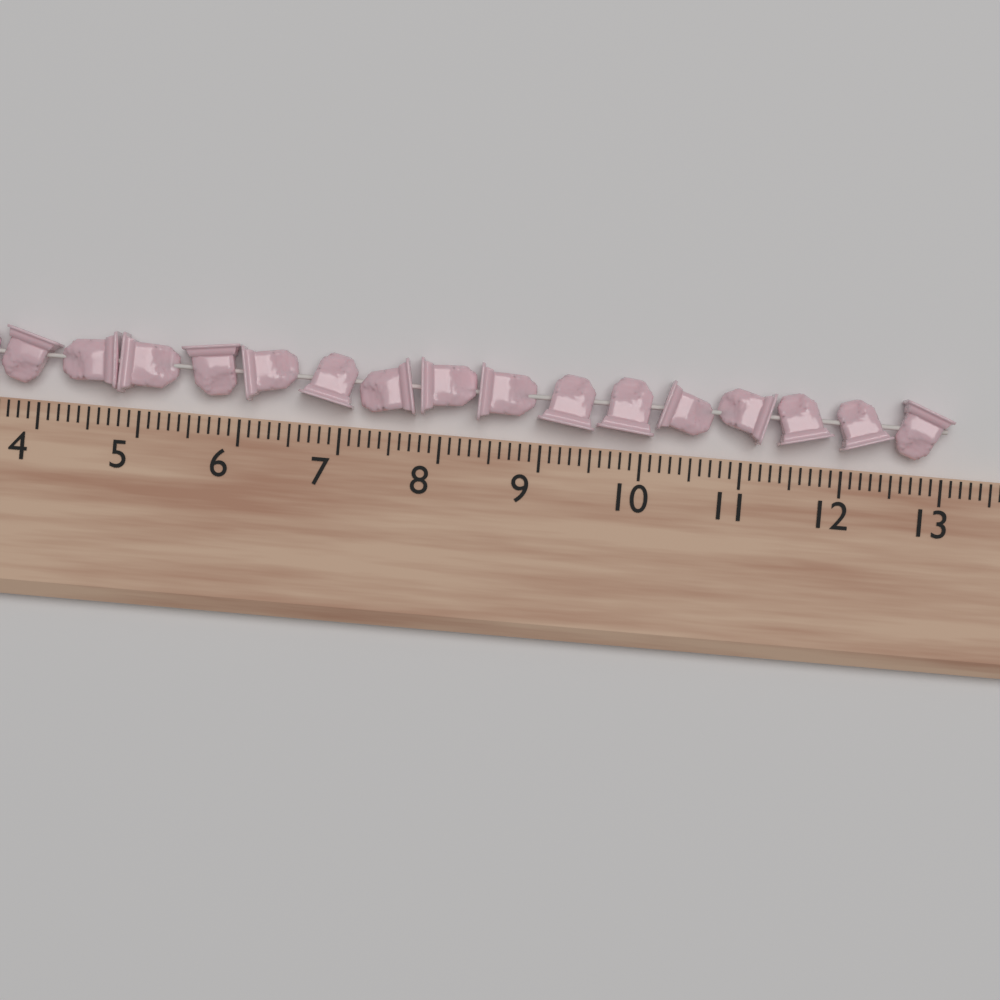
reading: 13.1 (no unit)
